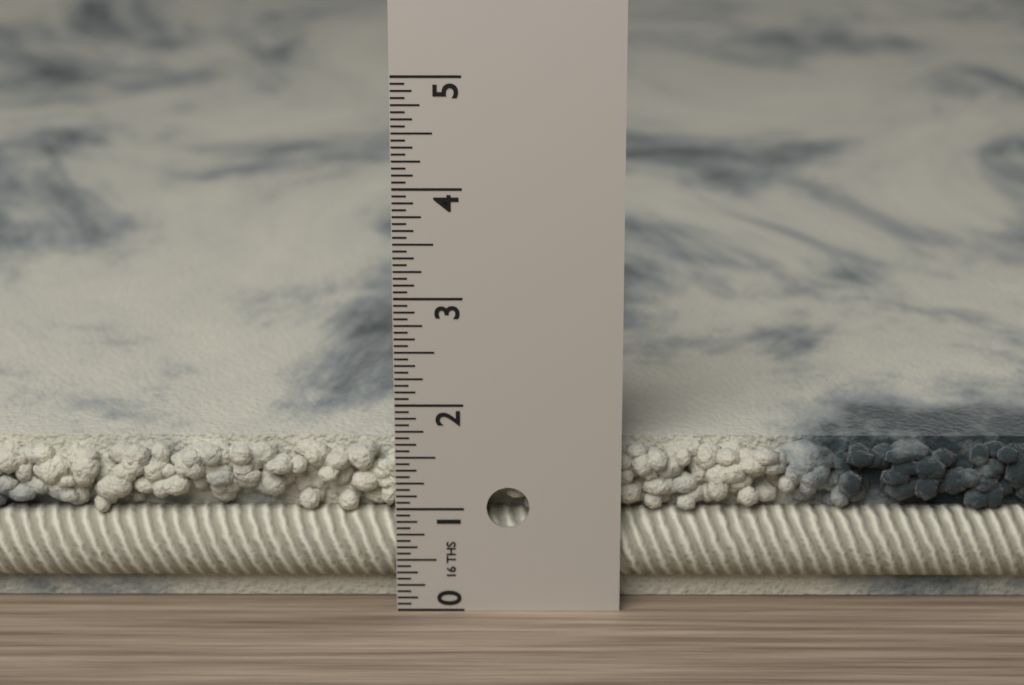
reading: 1.5625 in
